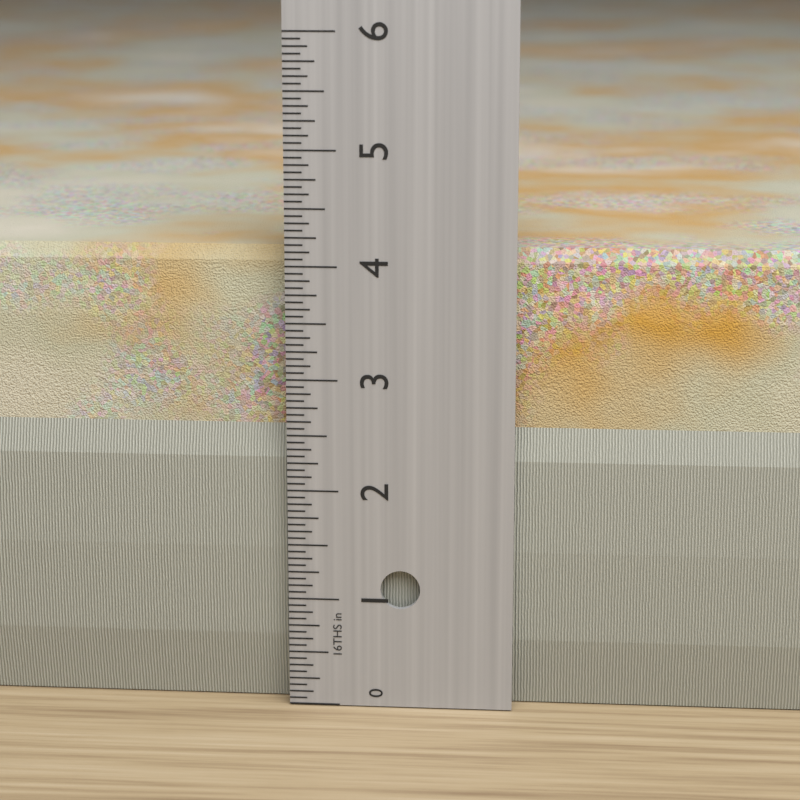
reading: 4.1250 in
